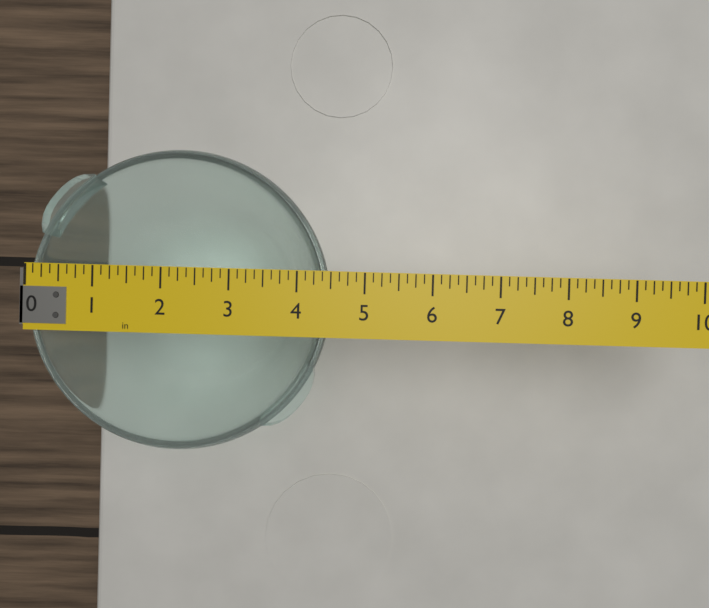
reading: 4.500 in
